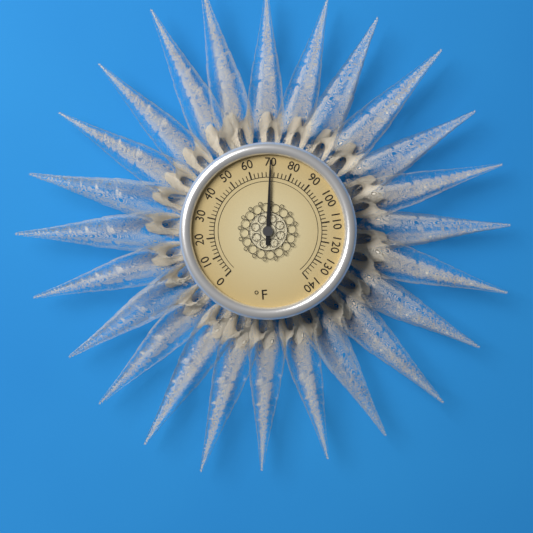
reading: 70 °F
